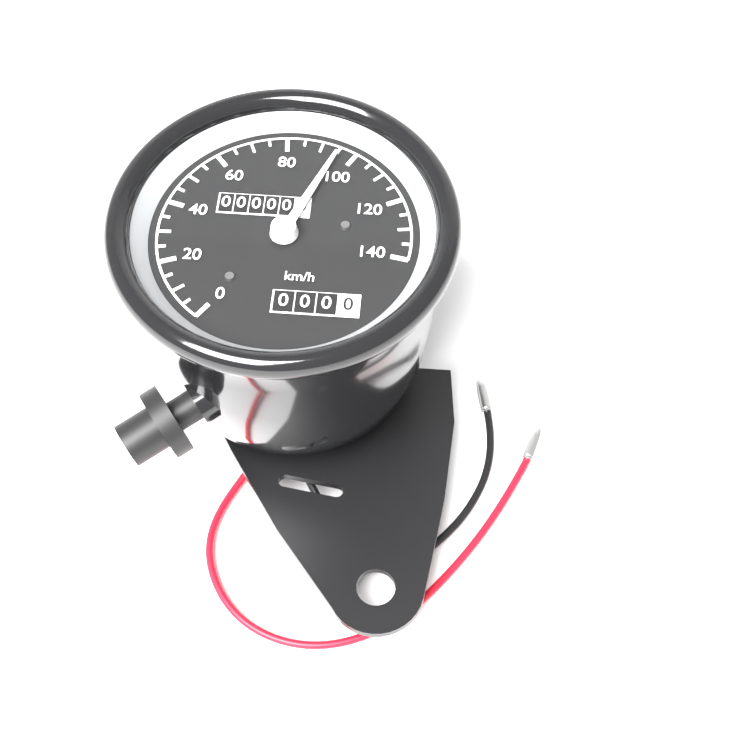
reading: 95 km/h
